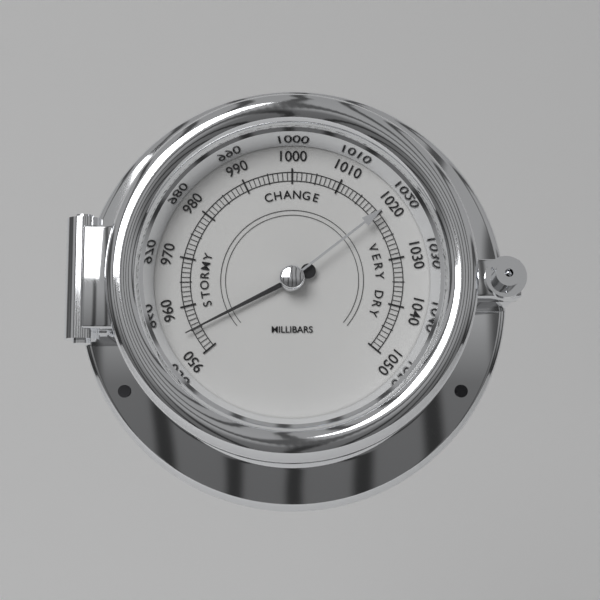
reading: 955 mbar
